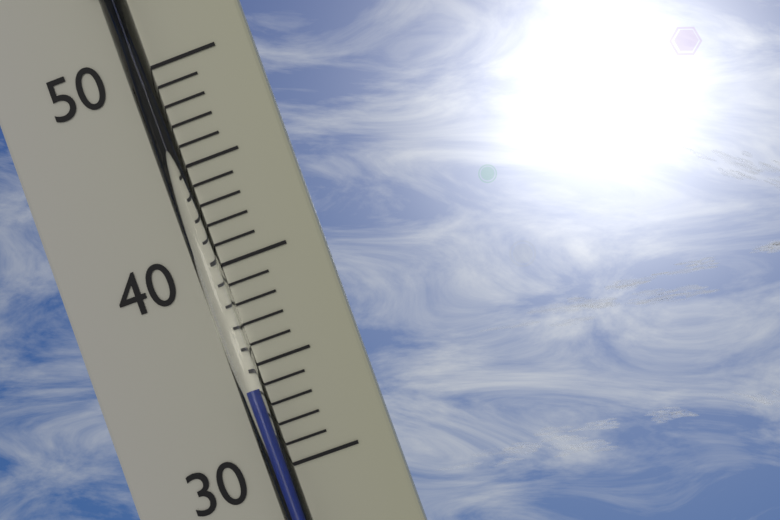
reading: 34 (no unit)
